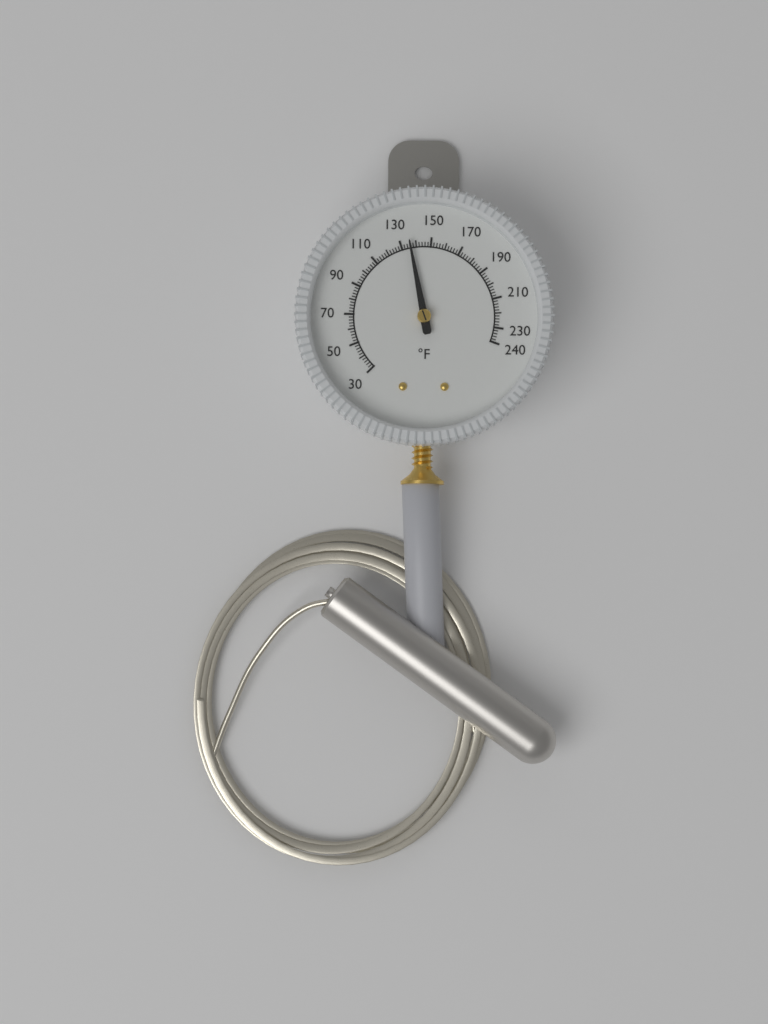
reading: 136 °F
